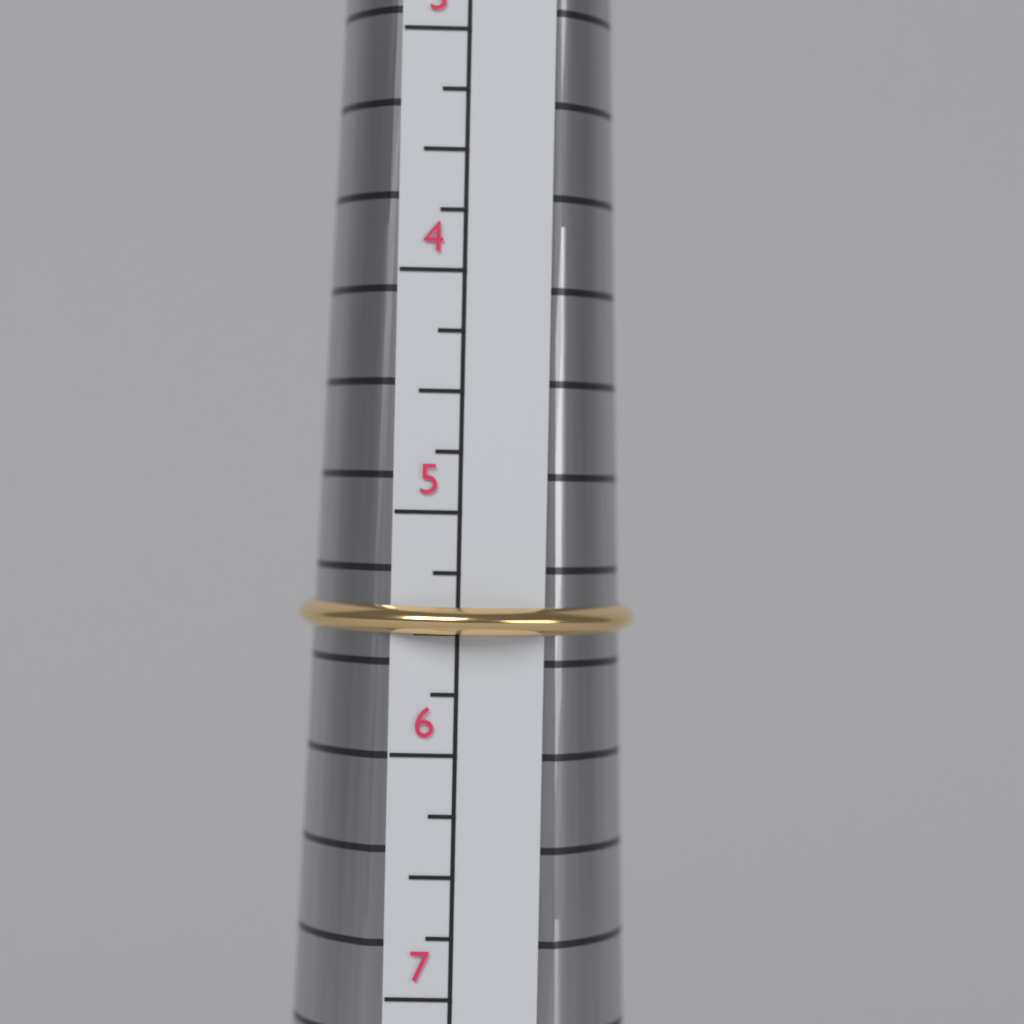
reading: 5.50 (no unit)
